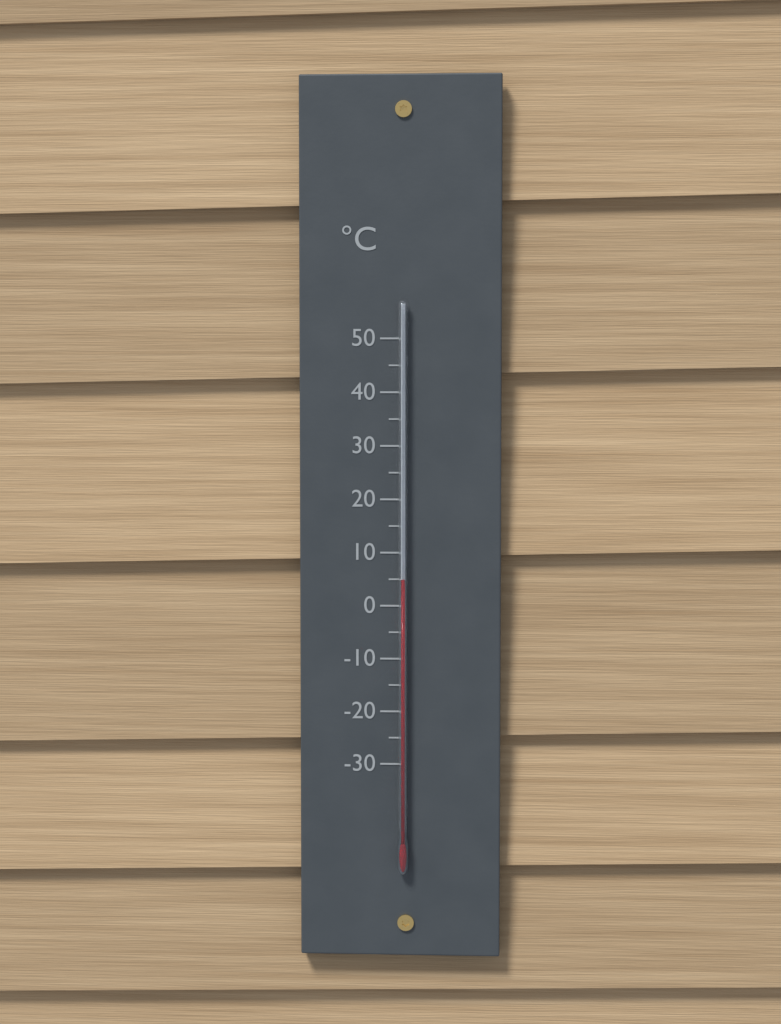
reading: 5 °C
